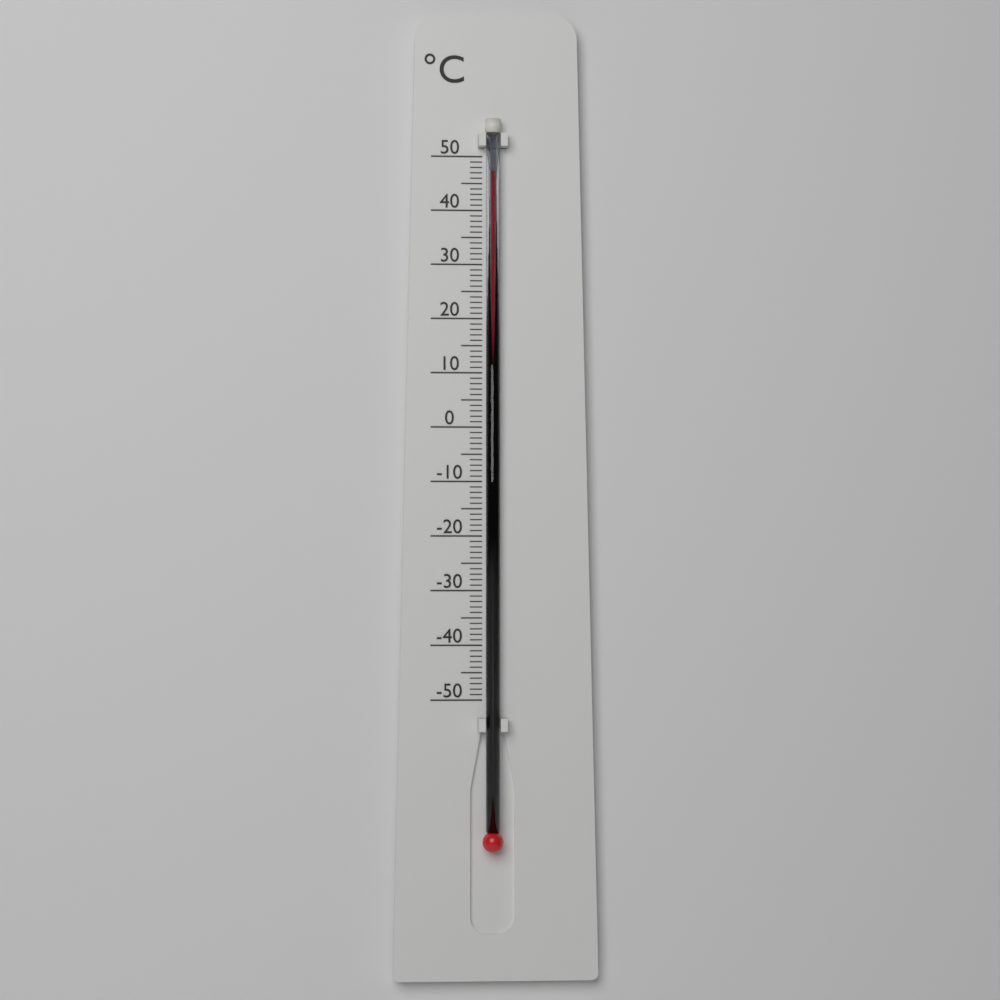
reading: 47 °C
